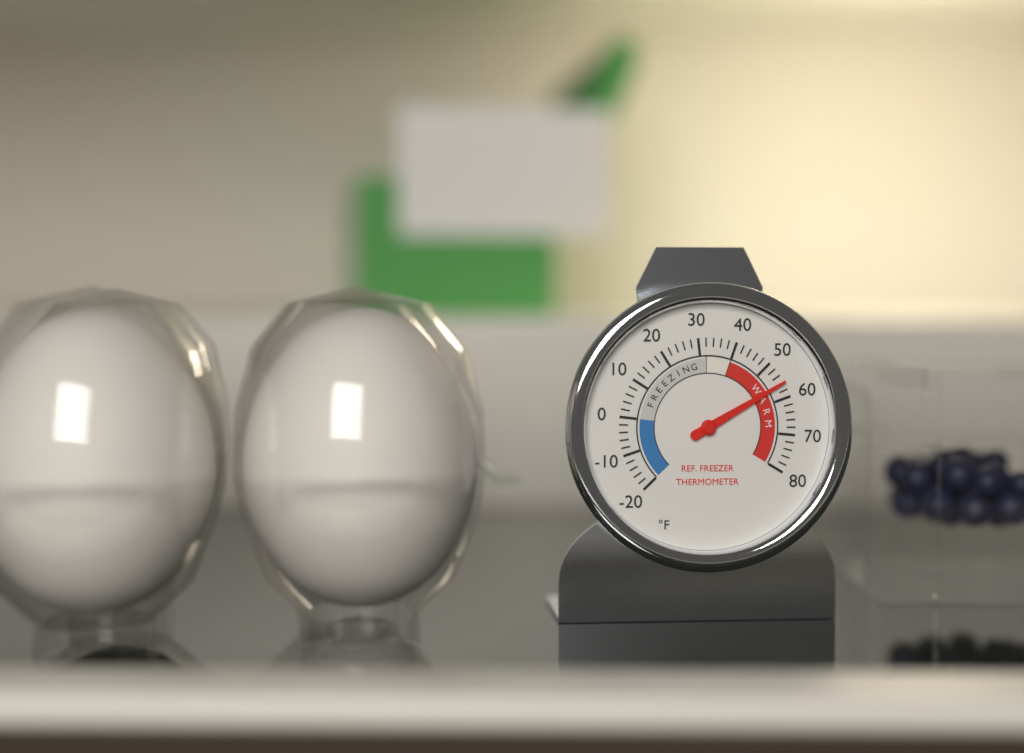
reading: 56 °F
